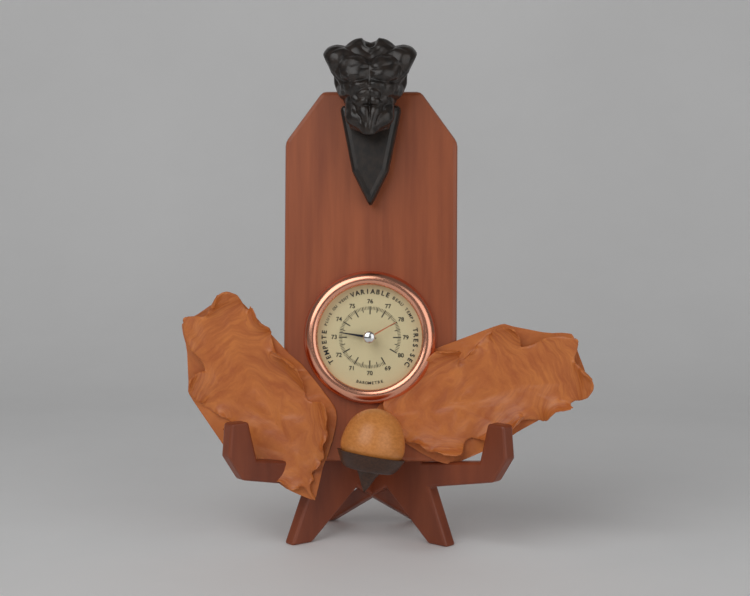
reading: 73.3 (no unit)
